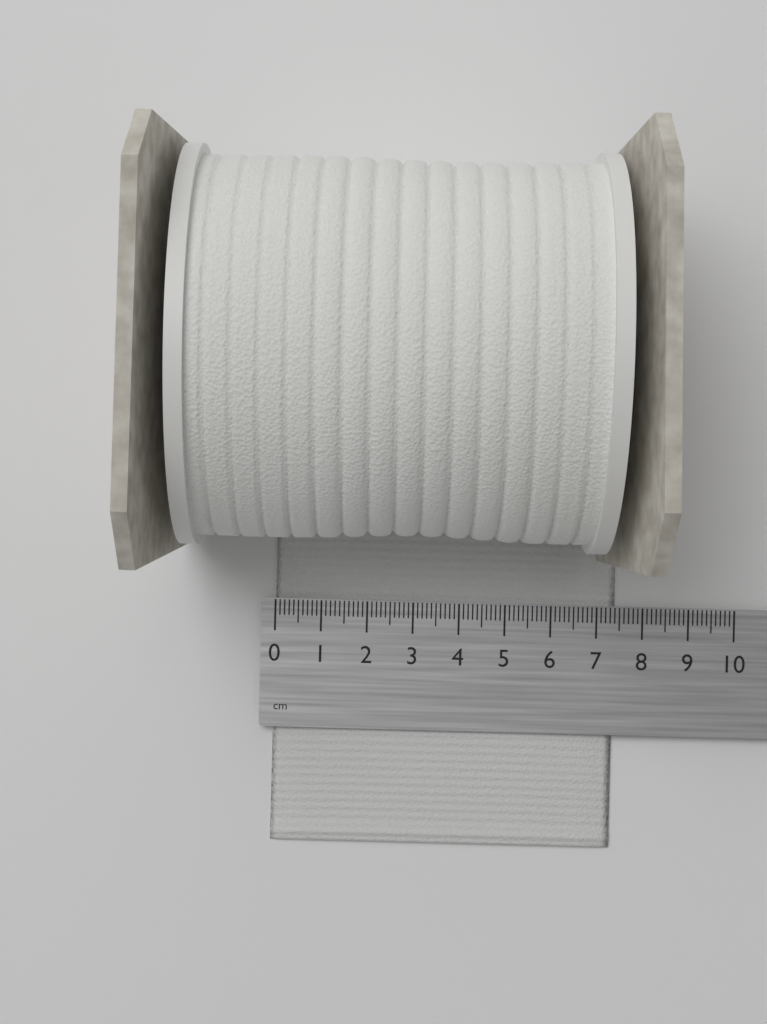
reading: 7.4 cm
